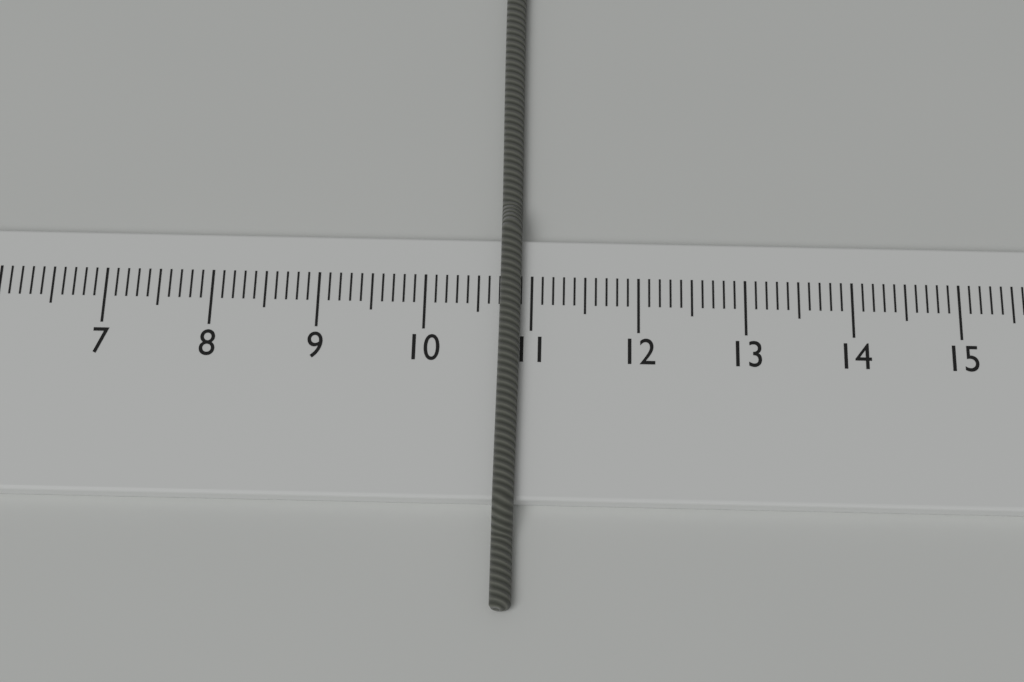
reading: 10.9 cm
